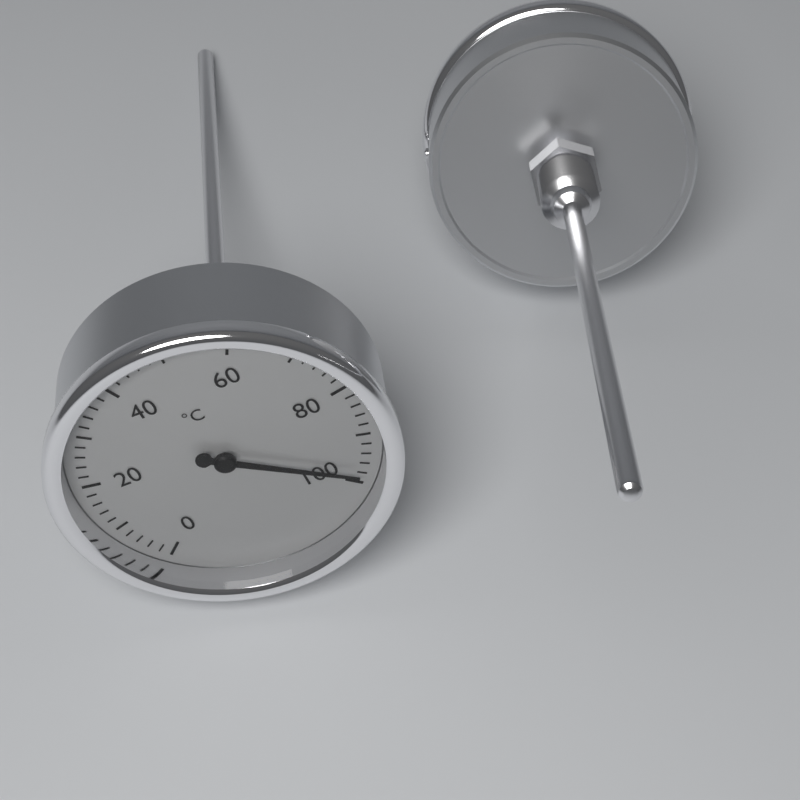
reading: 98 °C
